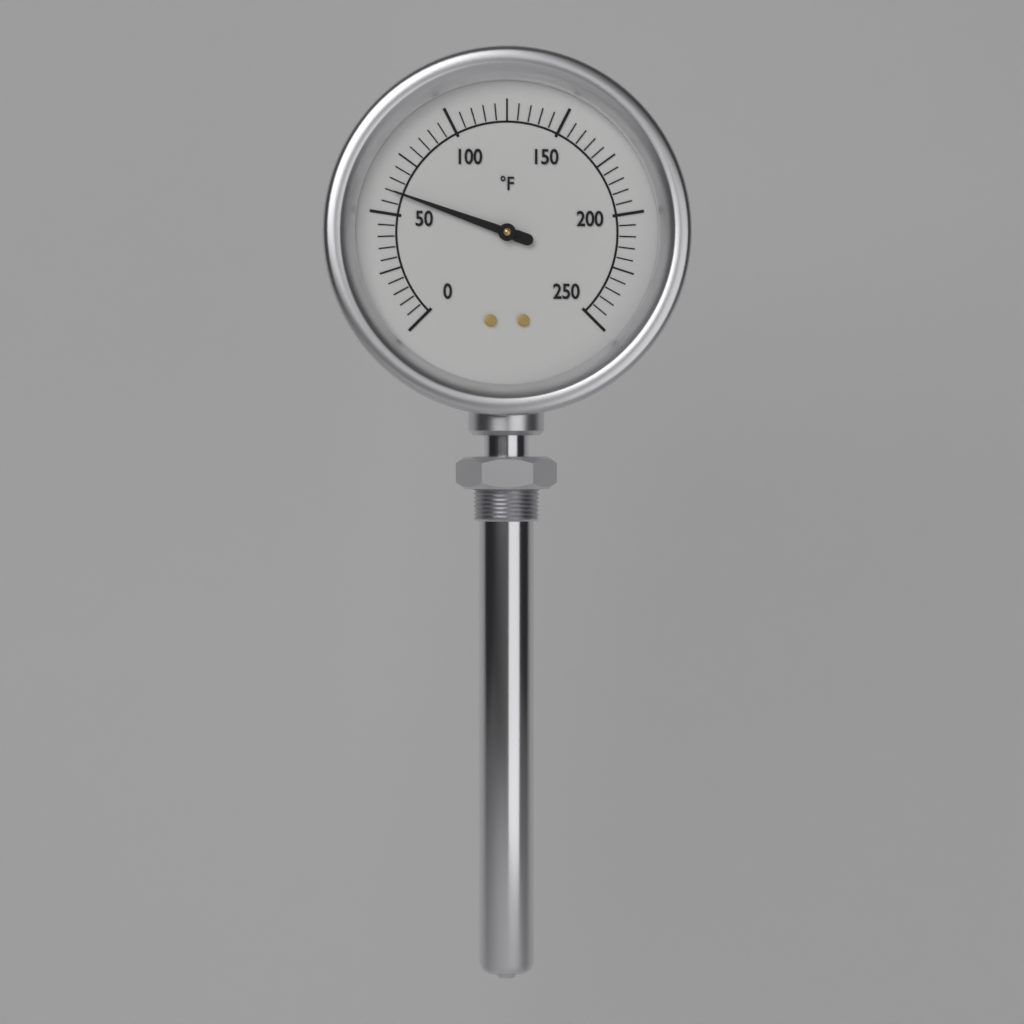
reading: 60 °F
